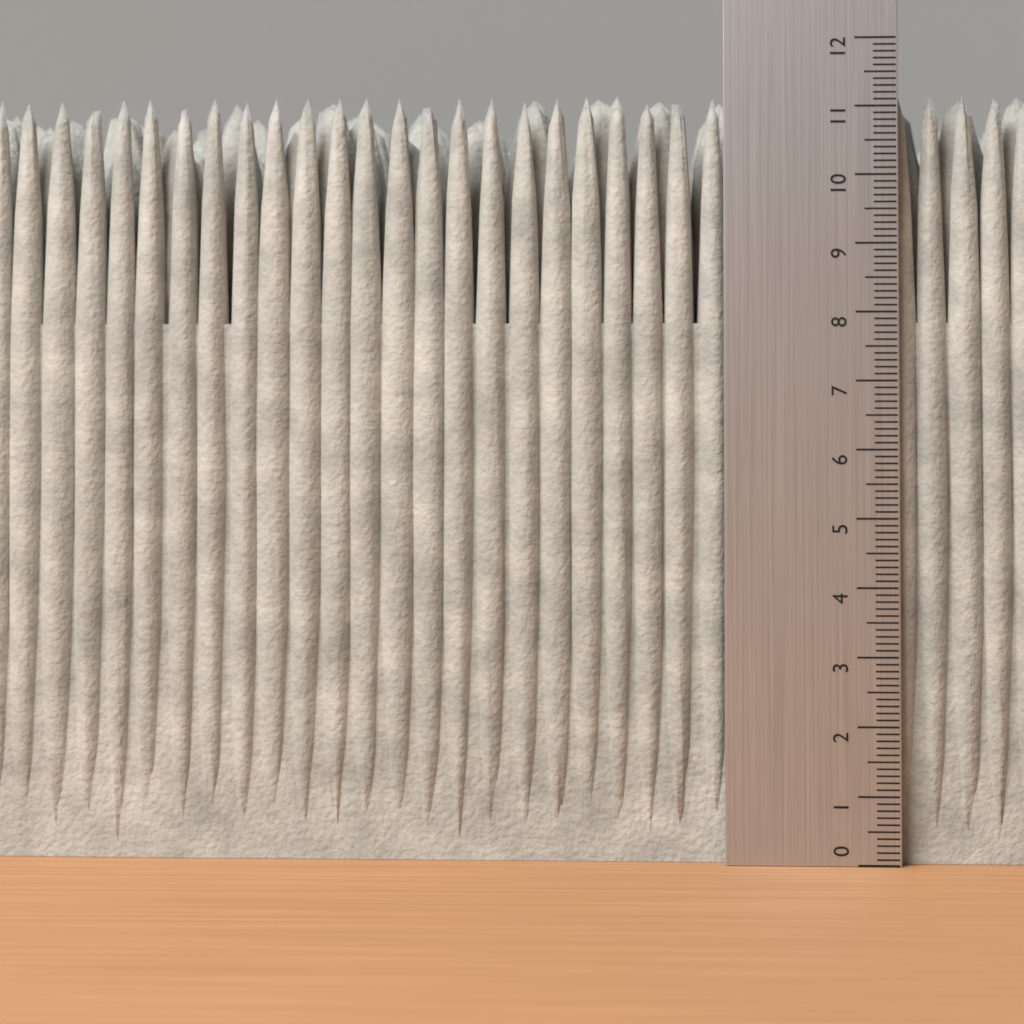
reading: 11.2 (no unit)
